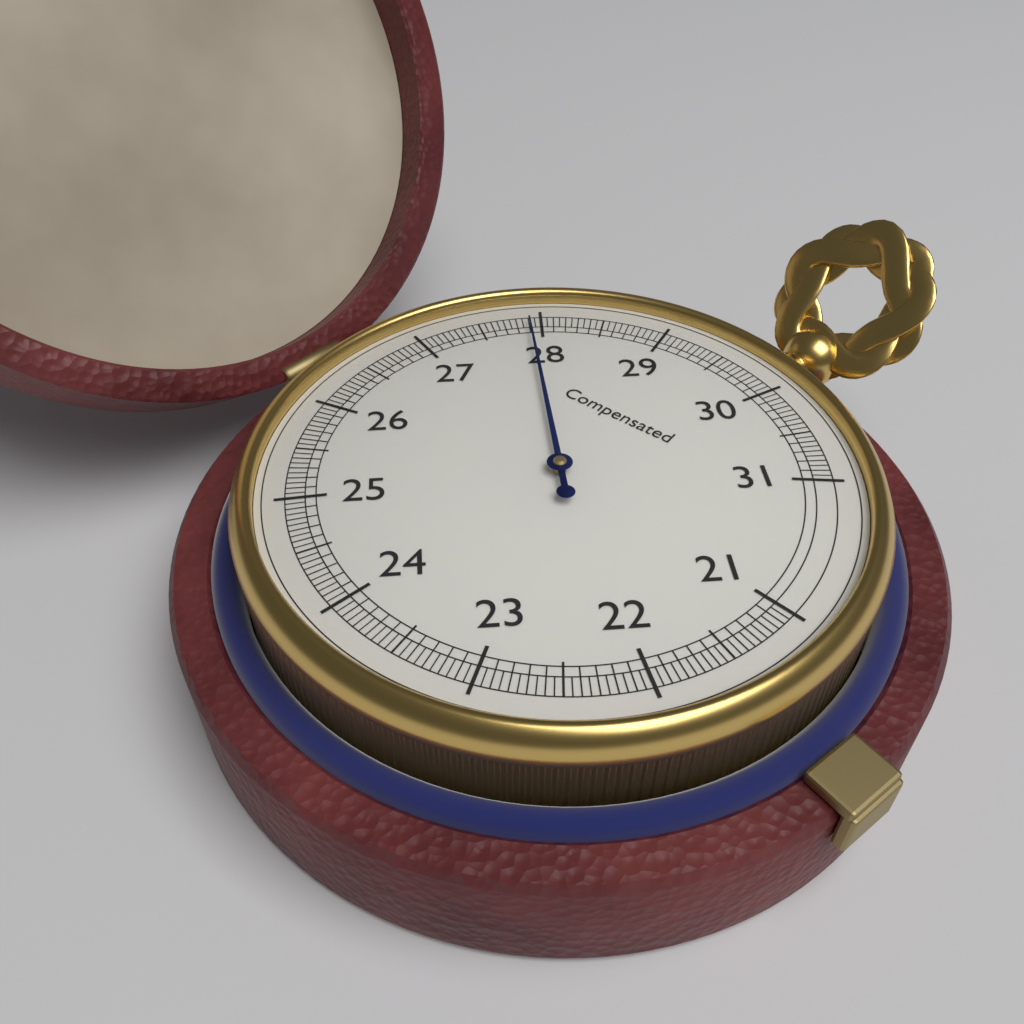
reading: 27.90 (no unit)
